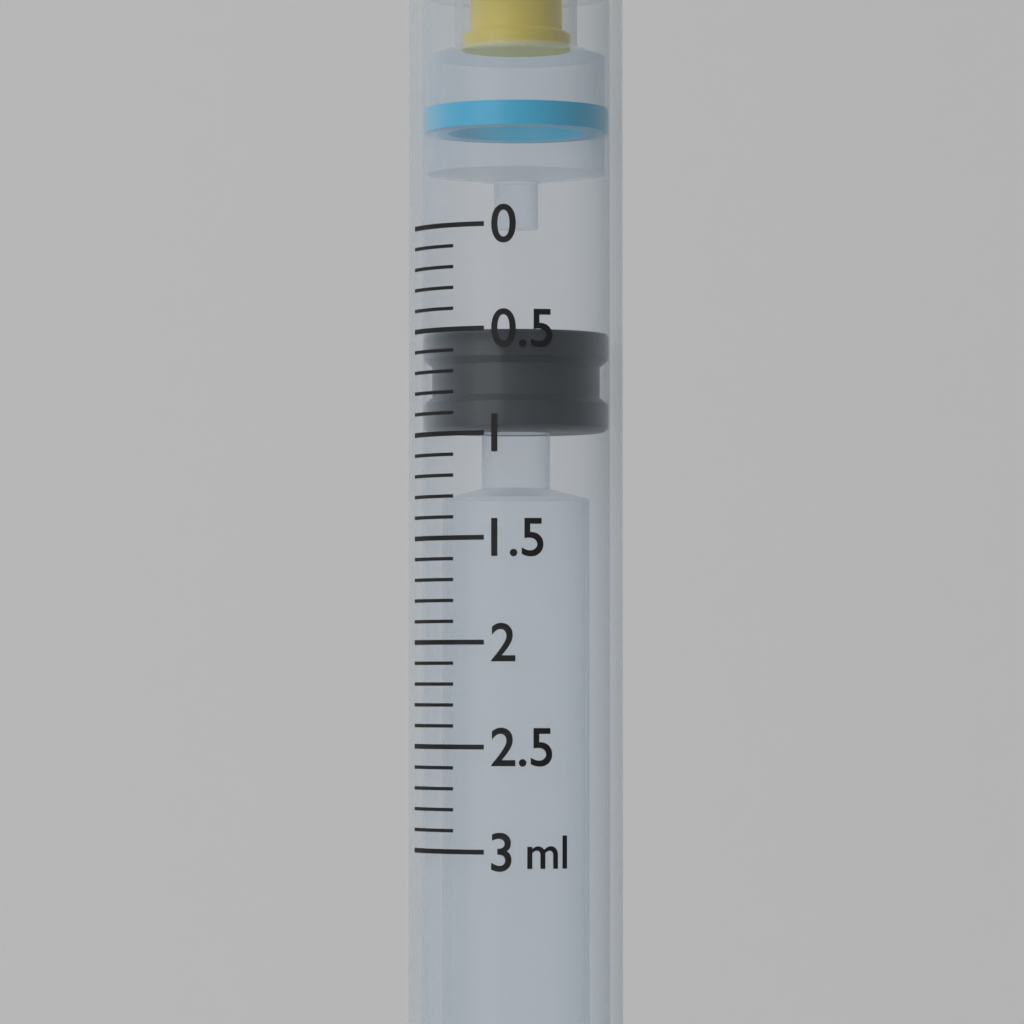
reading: 0.5 ml
